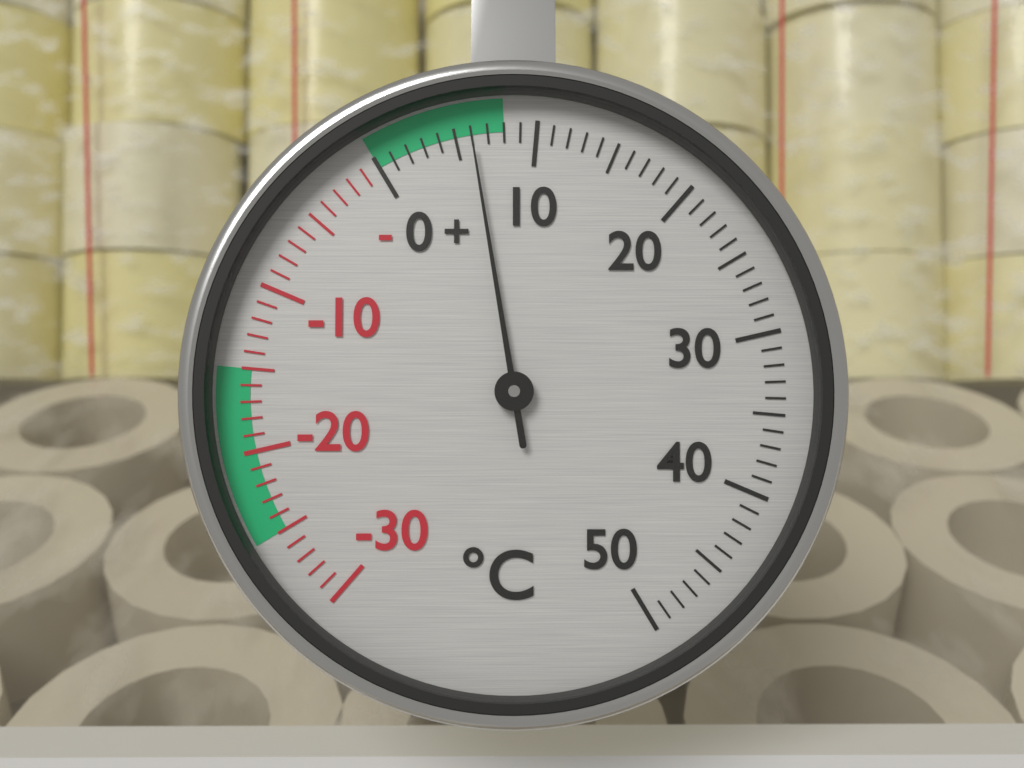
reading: 6 °C
